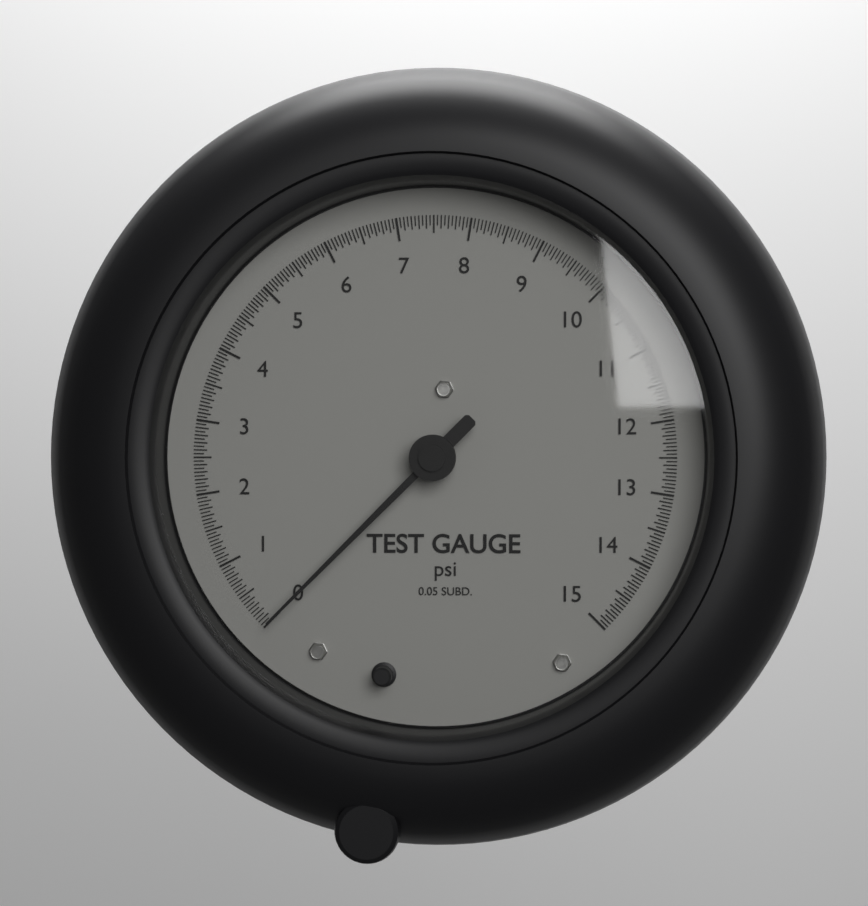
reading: 0.00 psi
